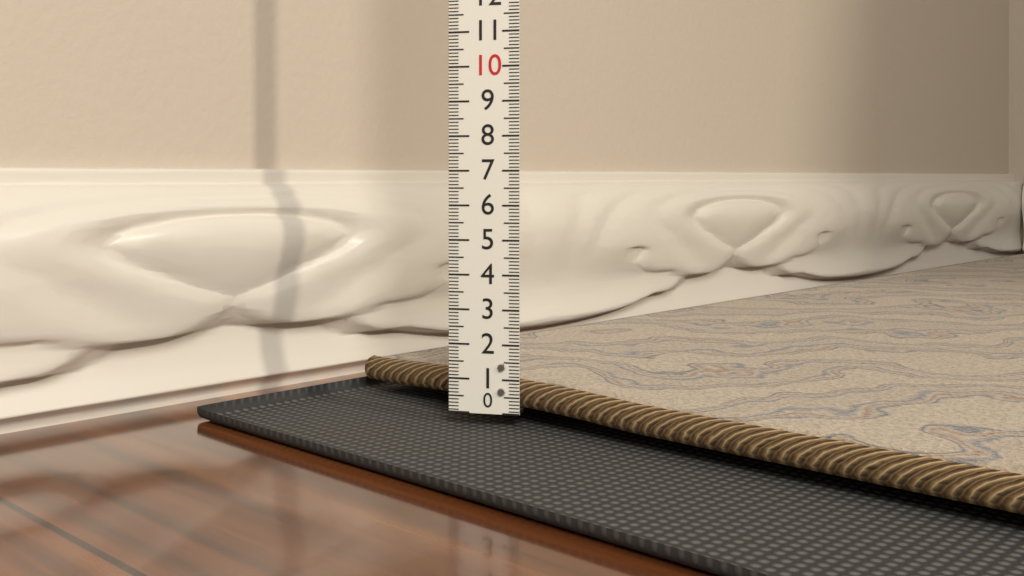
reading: 0.9 (no unit)
